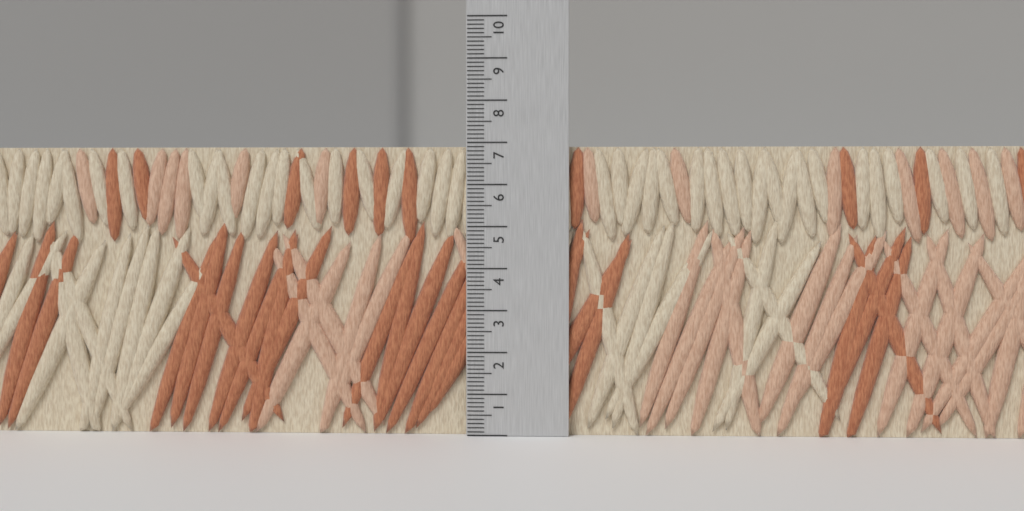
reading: 6.9 (no unit)
